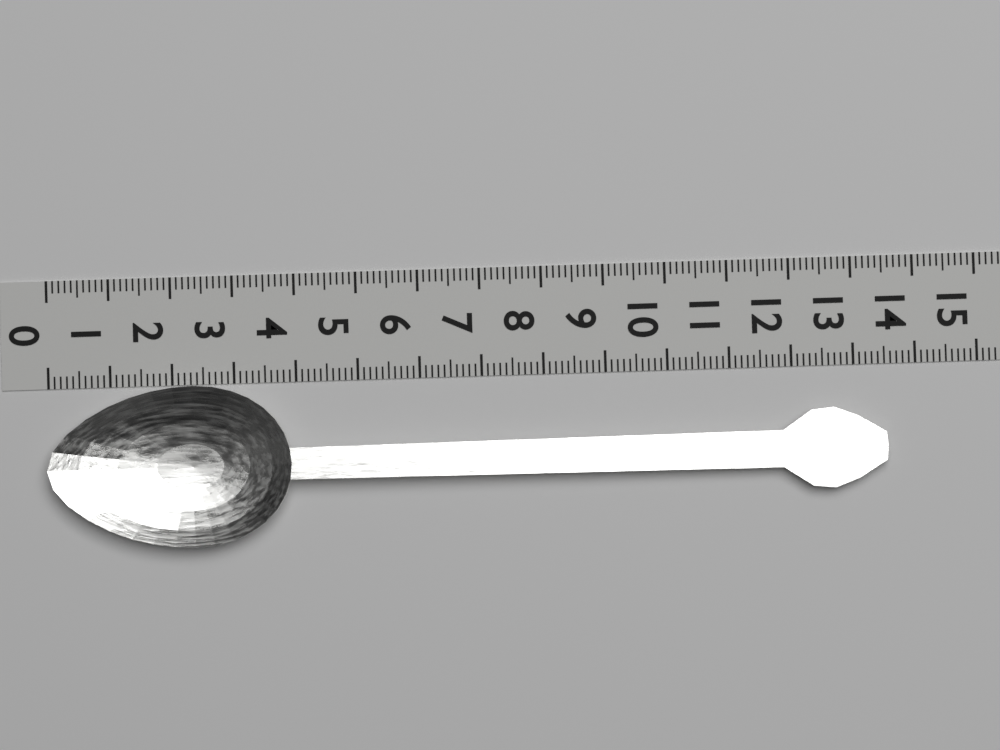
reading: 13.5 (no unit)
